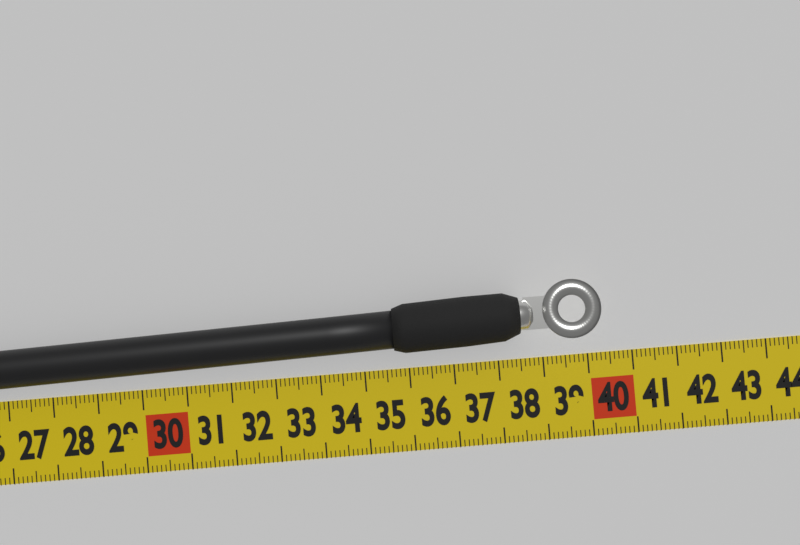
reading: 40.3 cm
